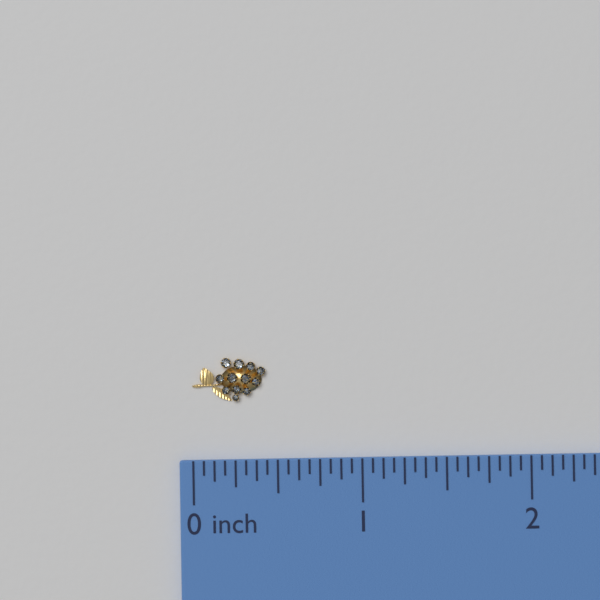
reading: 0.4375 inch
